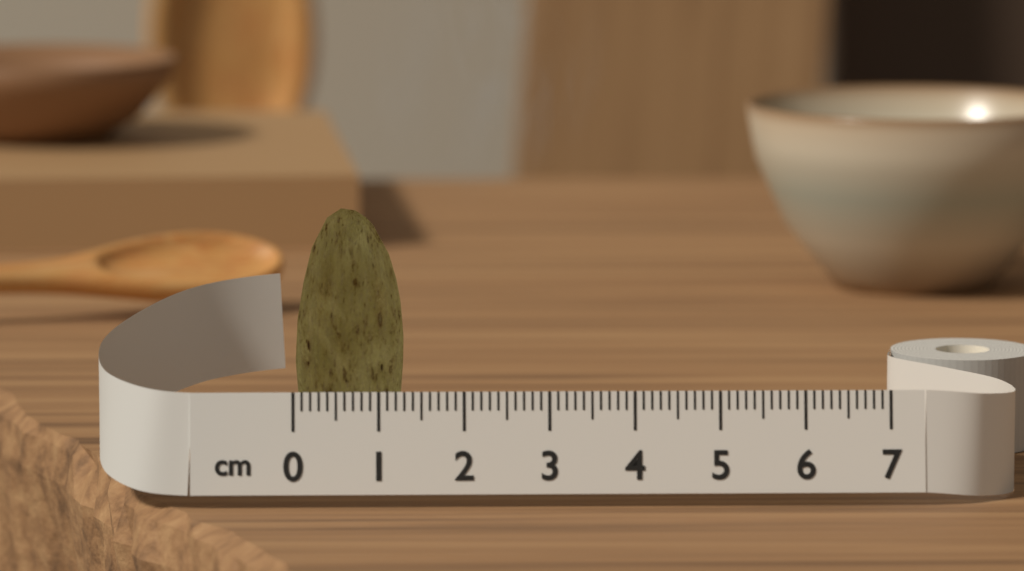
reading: 1.3 cm
